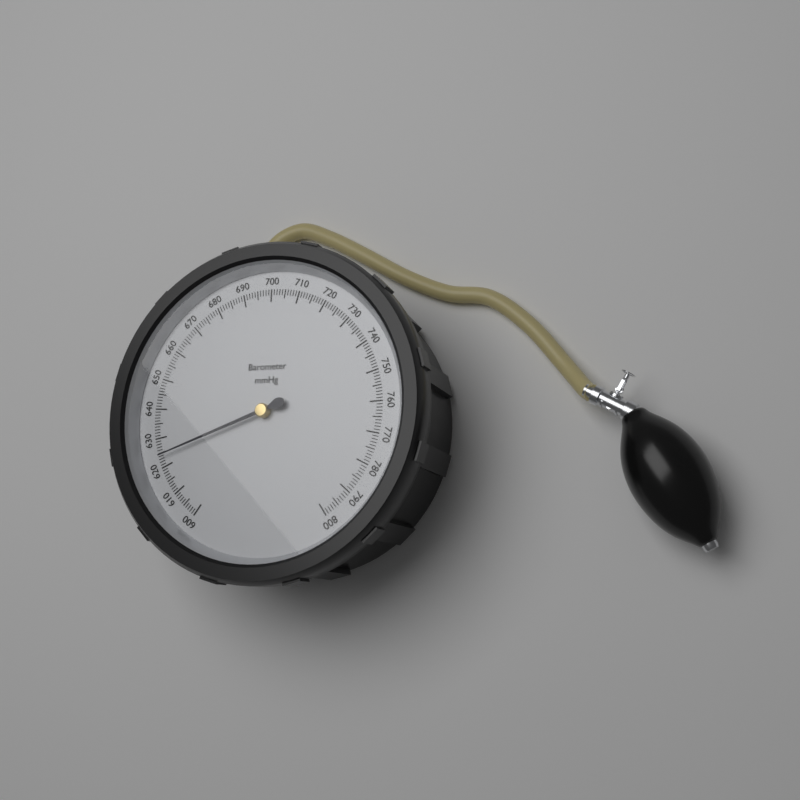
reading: 624 mmHg
